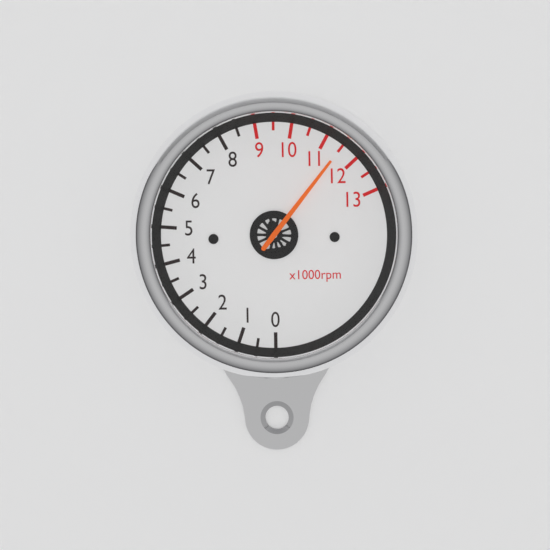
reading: 11.5 x1000rpm
